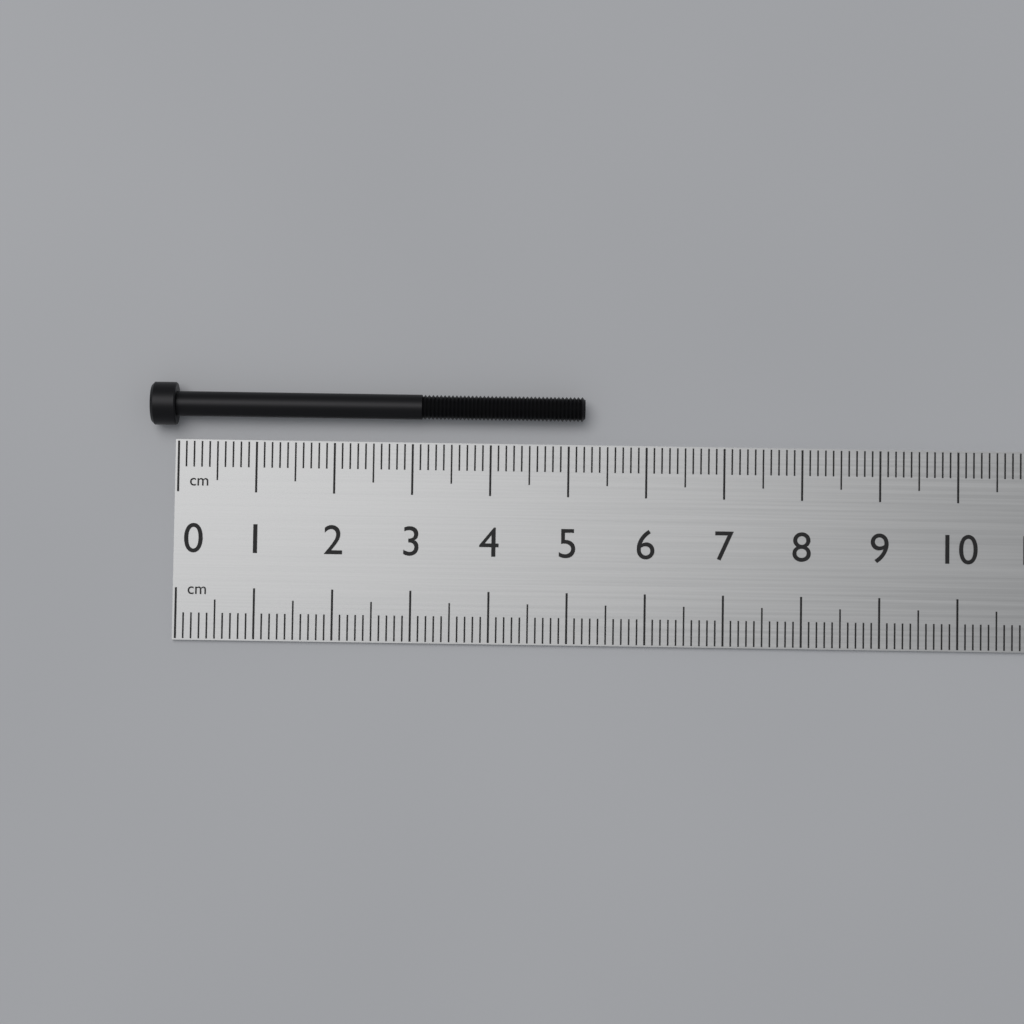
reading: 5.2 cm
